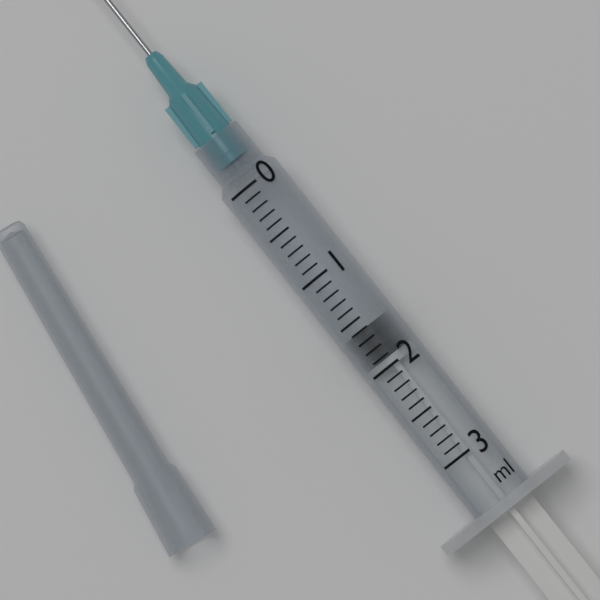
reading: 1.6 ml
